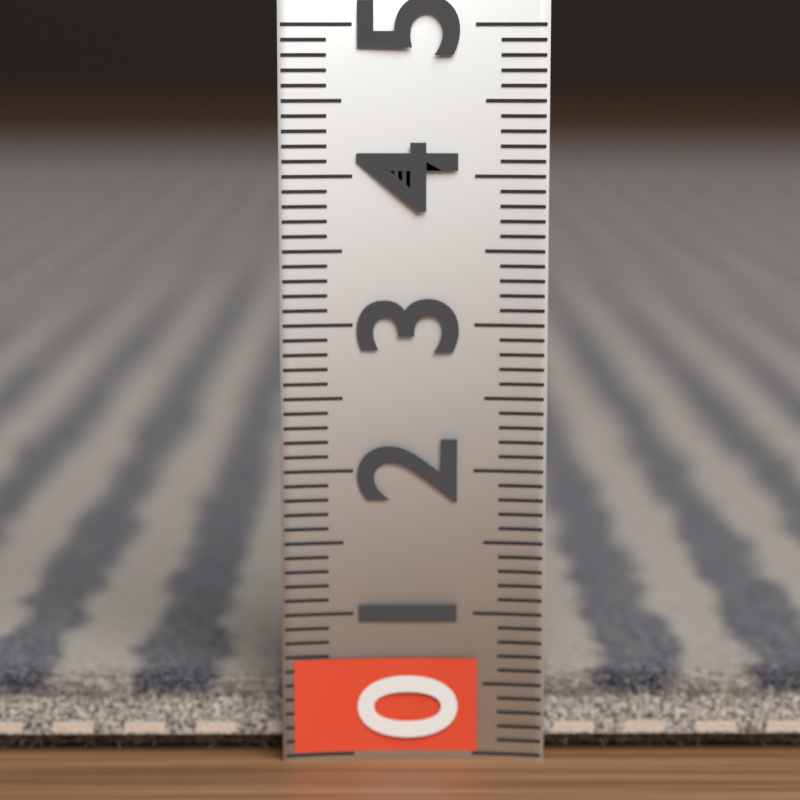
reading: 0.5 (no unit)
